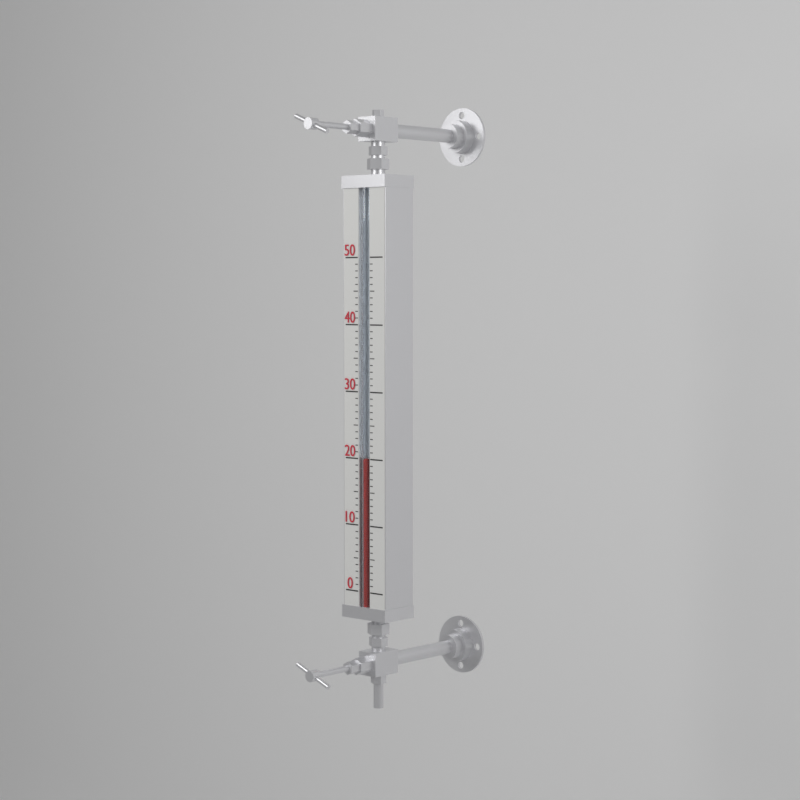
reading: 20 (no unit)
